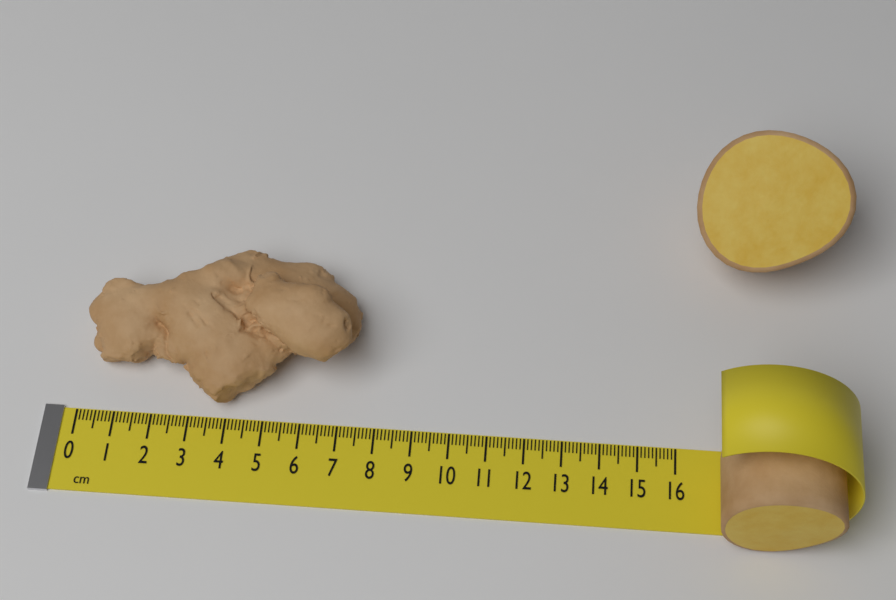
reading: 7.4 cm
